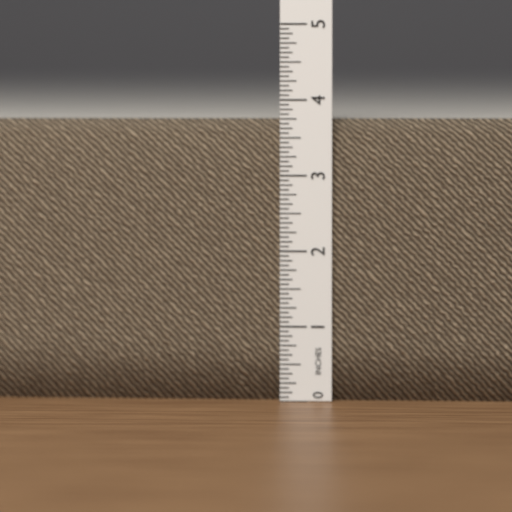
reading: 3.7500 in
